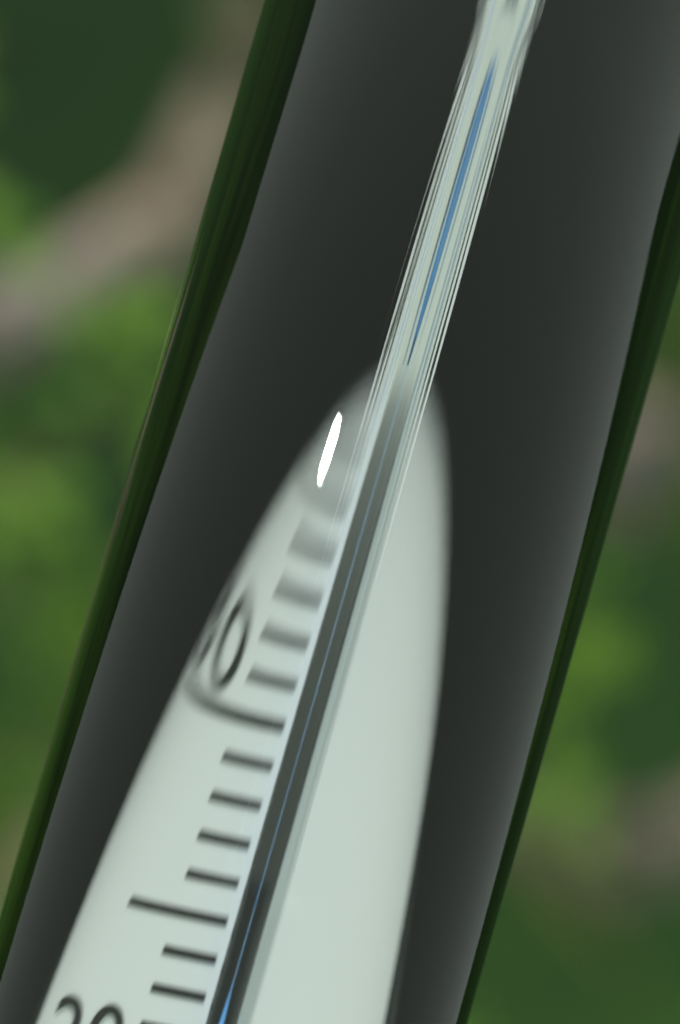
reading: 46 °C
